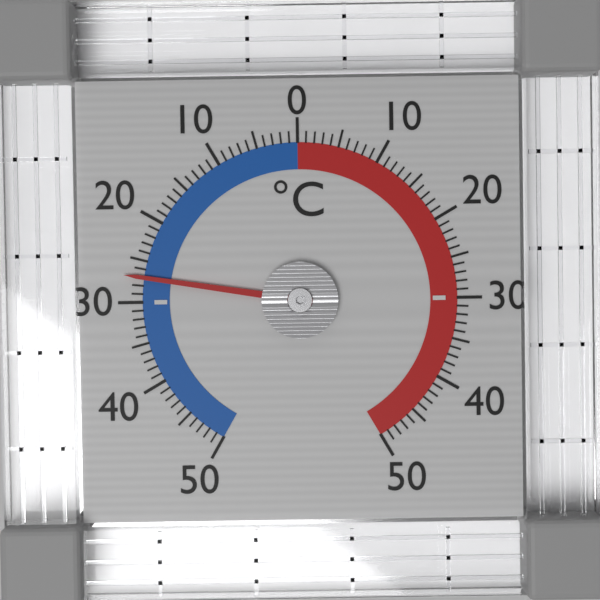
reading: -27 °C
